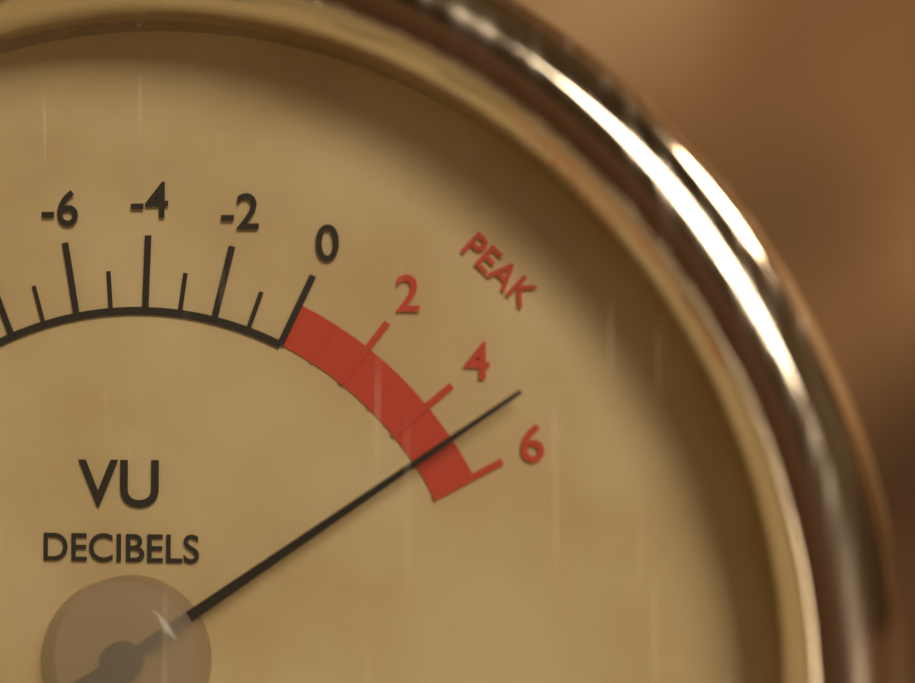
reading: 5 dB
